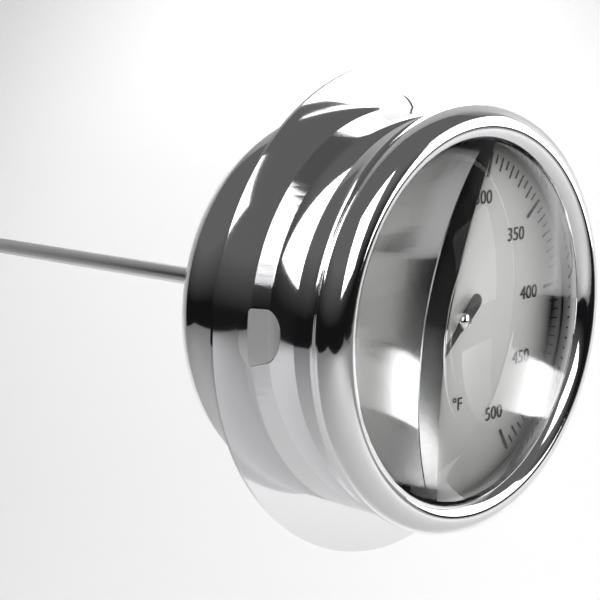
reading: 75 °F
